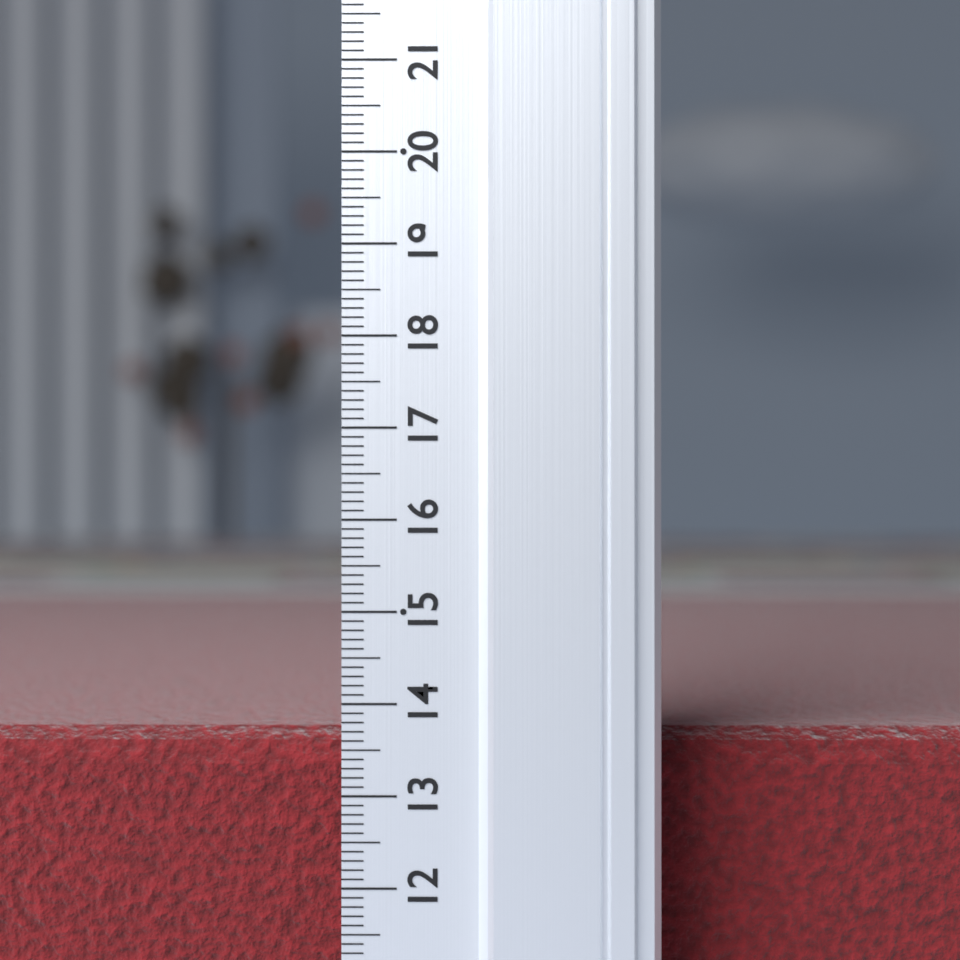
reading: 13.6 (no unit)
